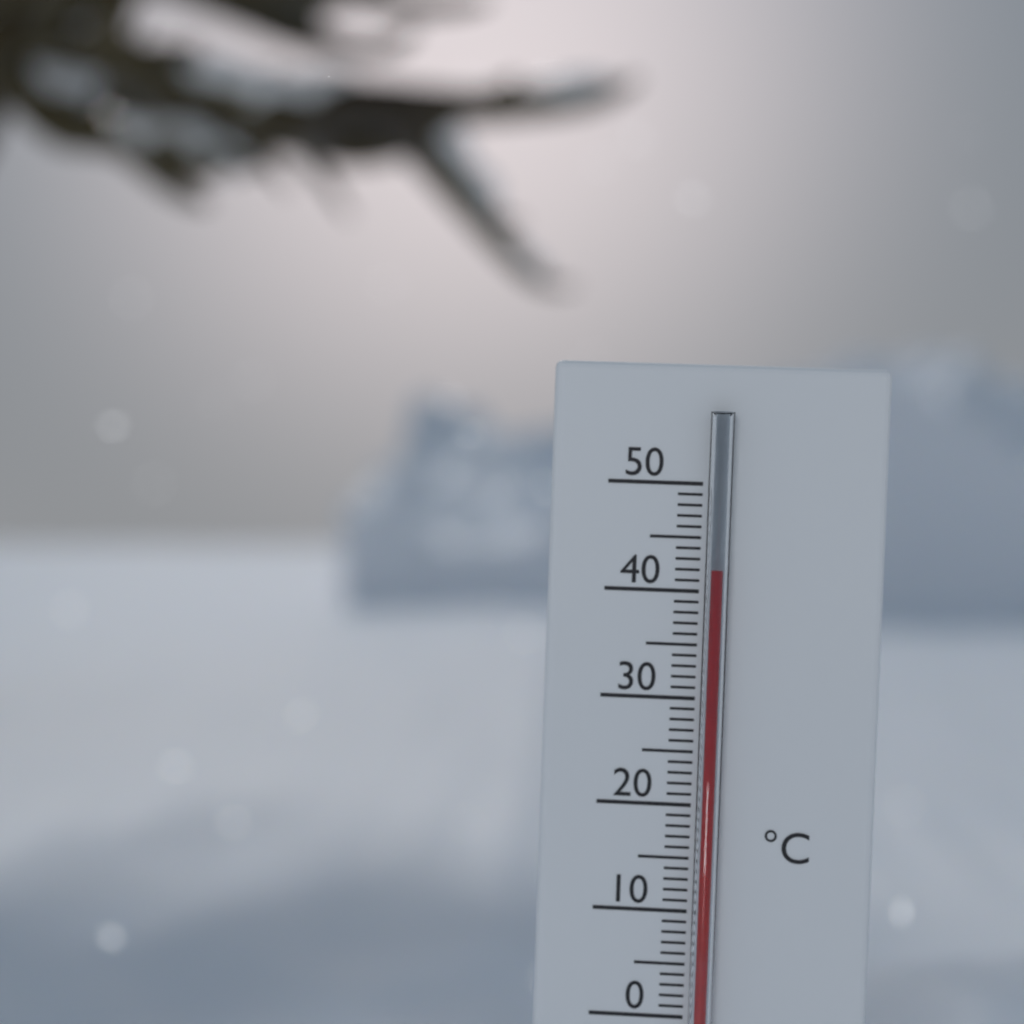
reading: 42 °C
